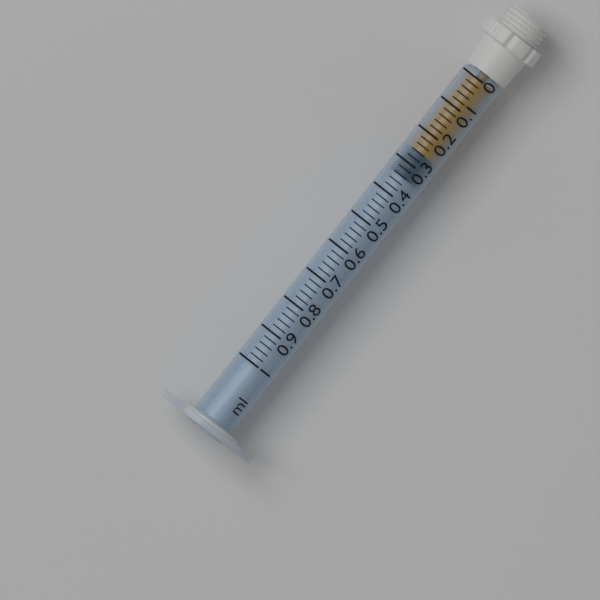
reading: 0.26 ml
